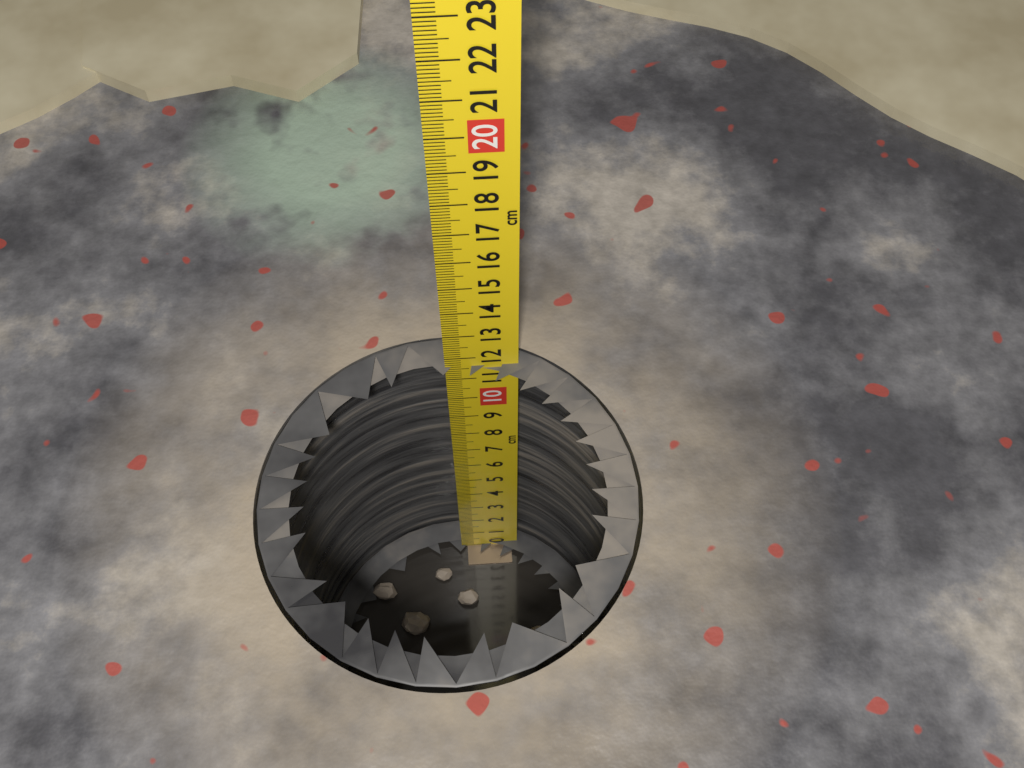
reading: 11.6 cm
